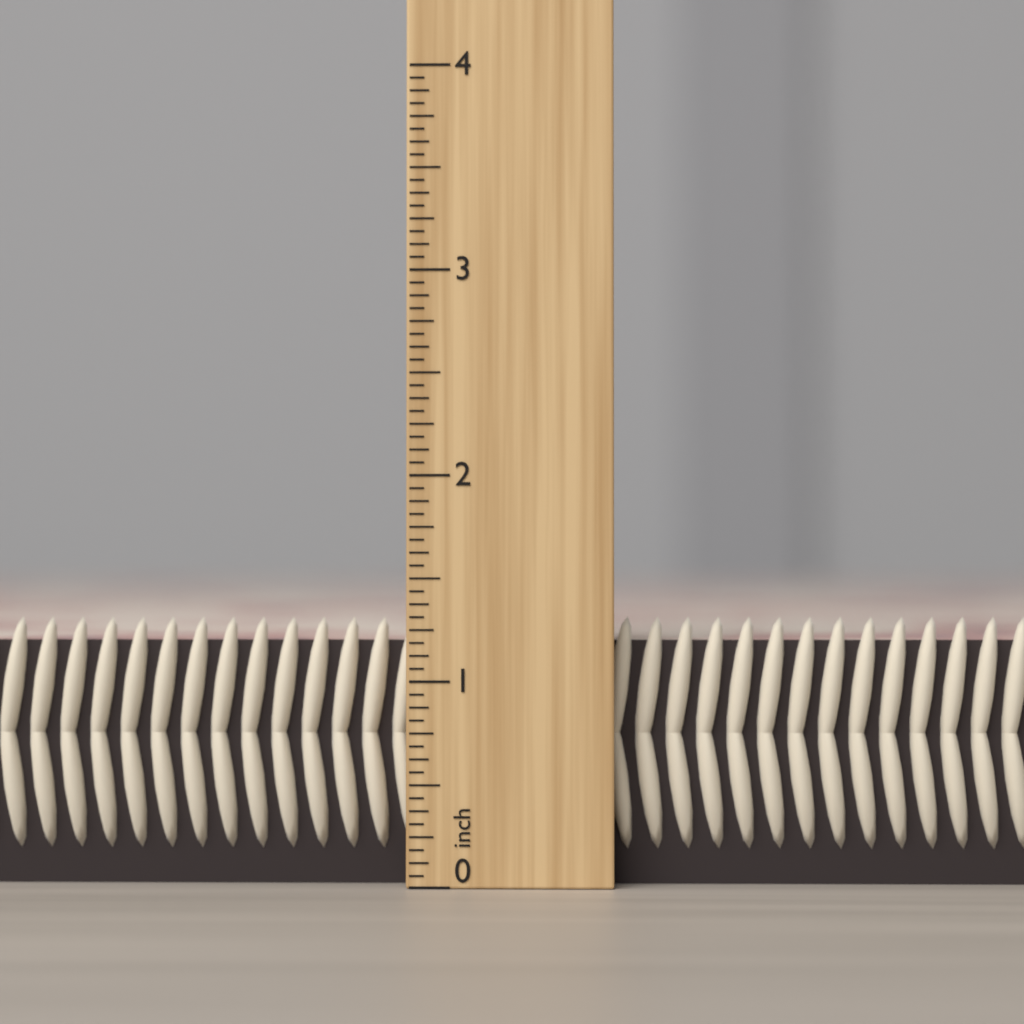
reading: 1.3125 inch
